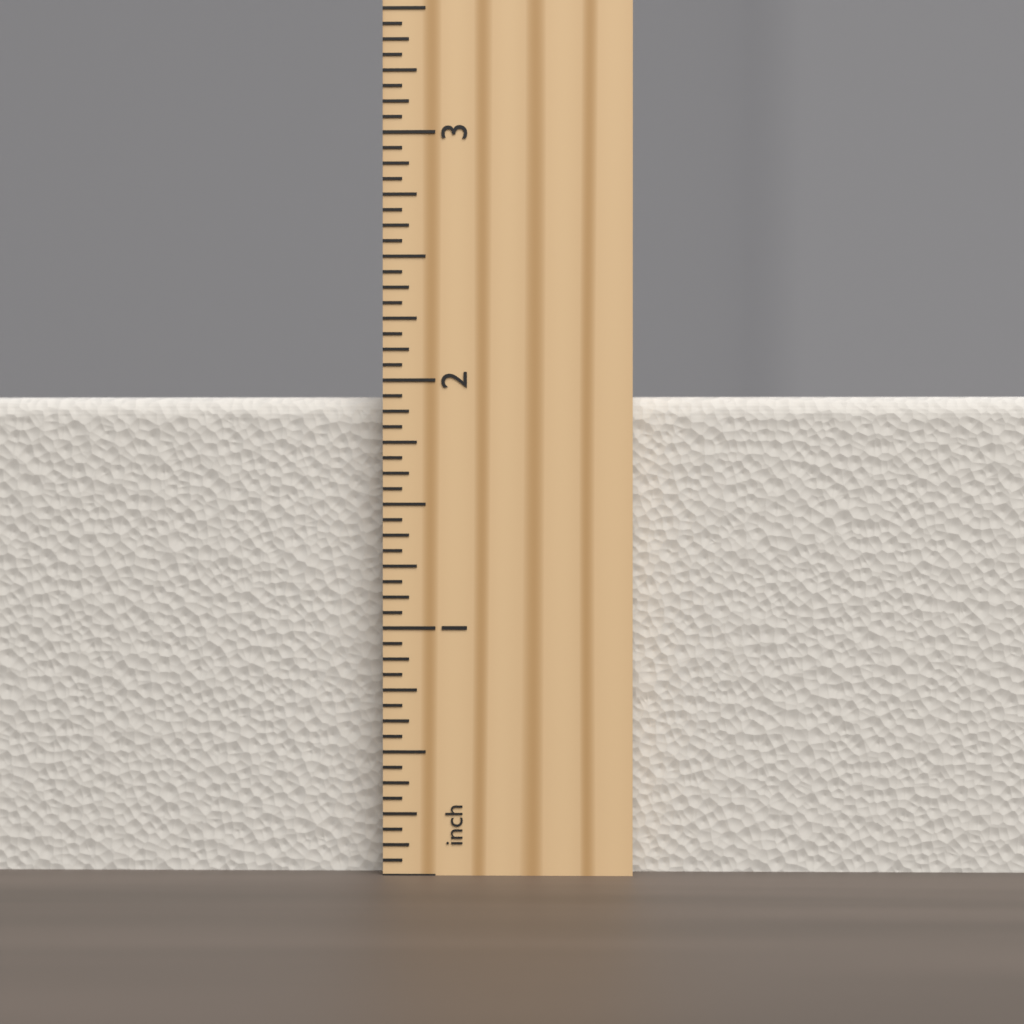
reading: 1.9375 inch
